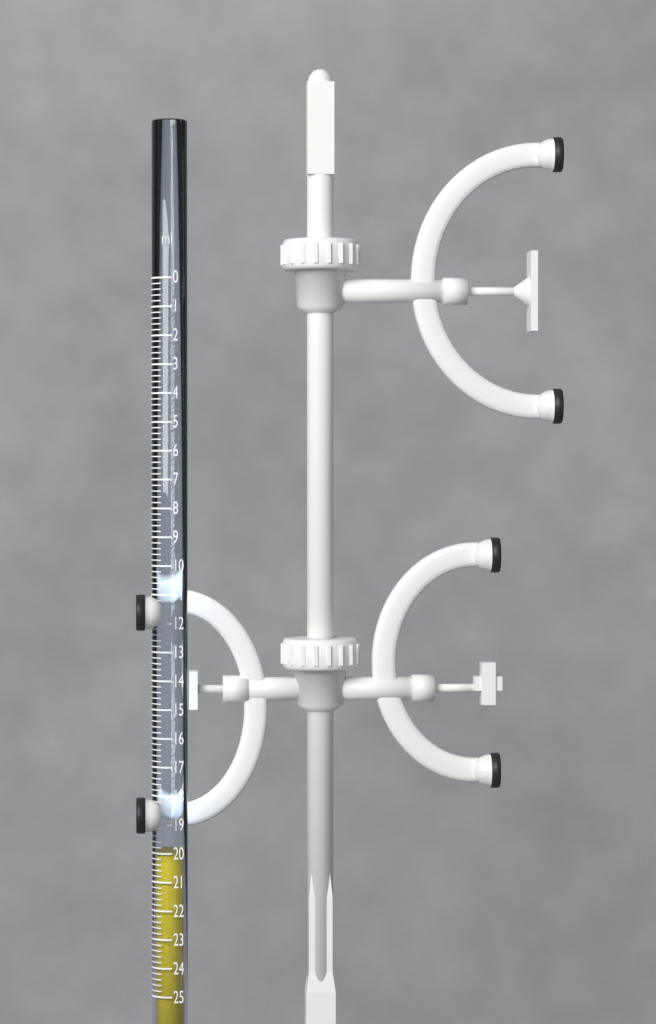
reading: 20.0 ml
